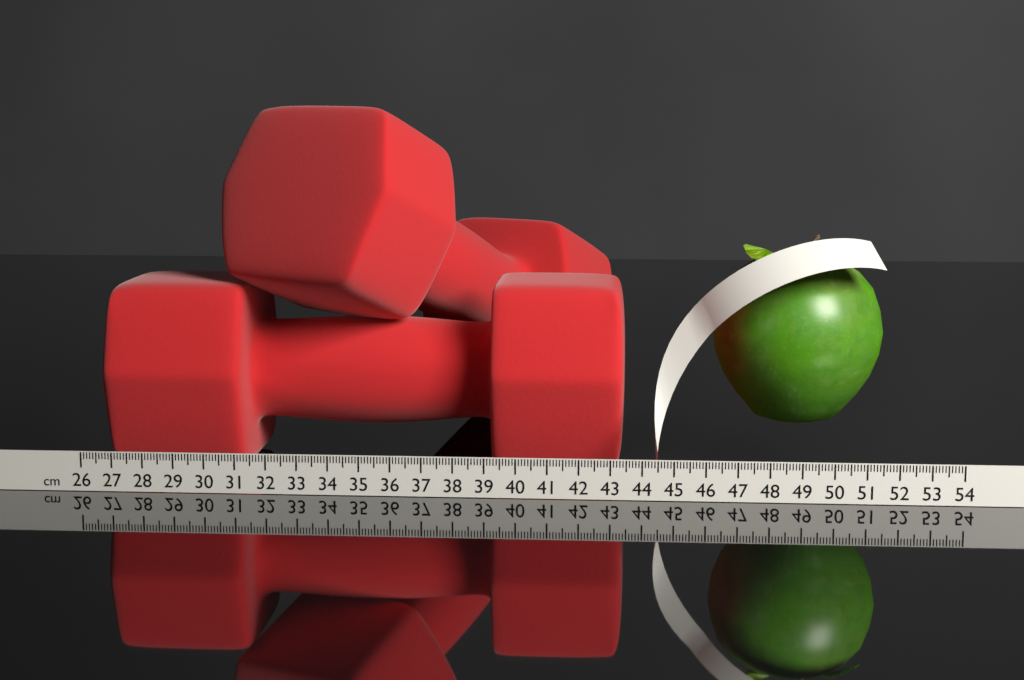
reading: 43.4 cm
